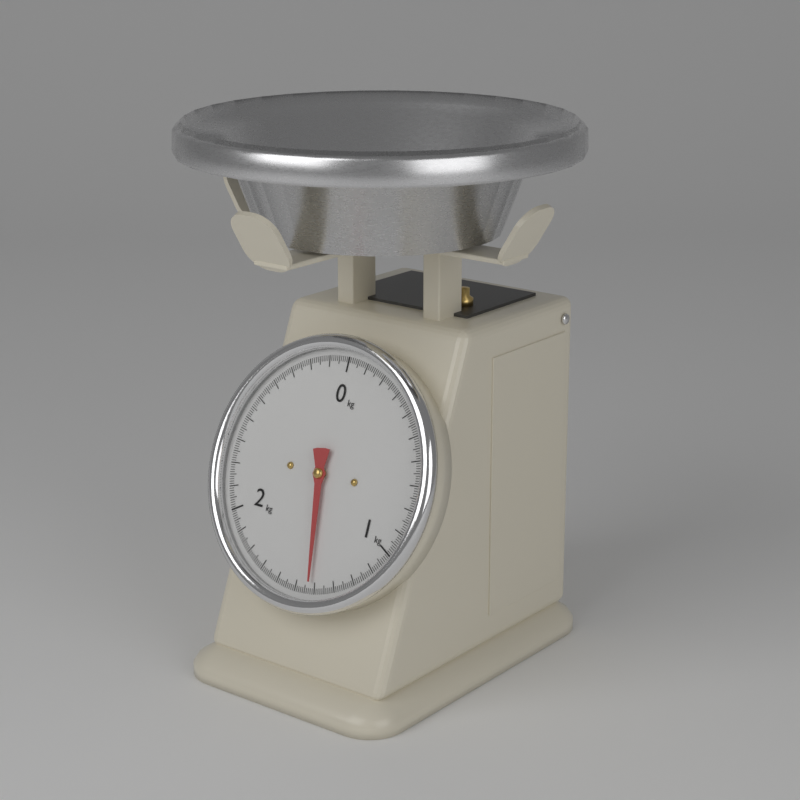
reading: 1.42 kg
